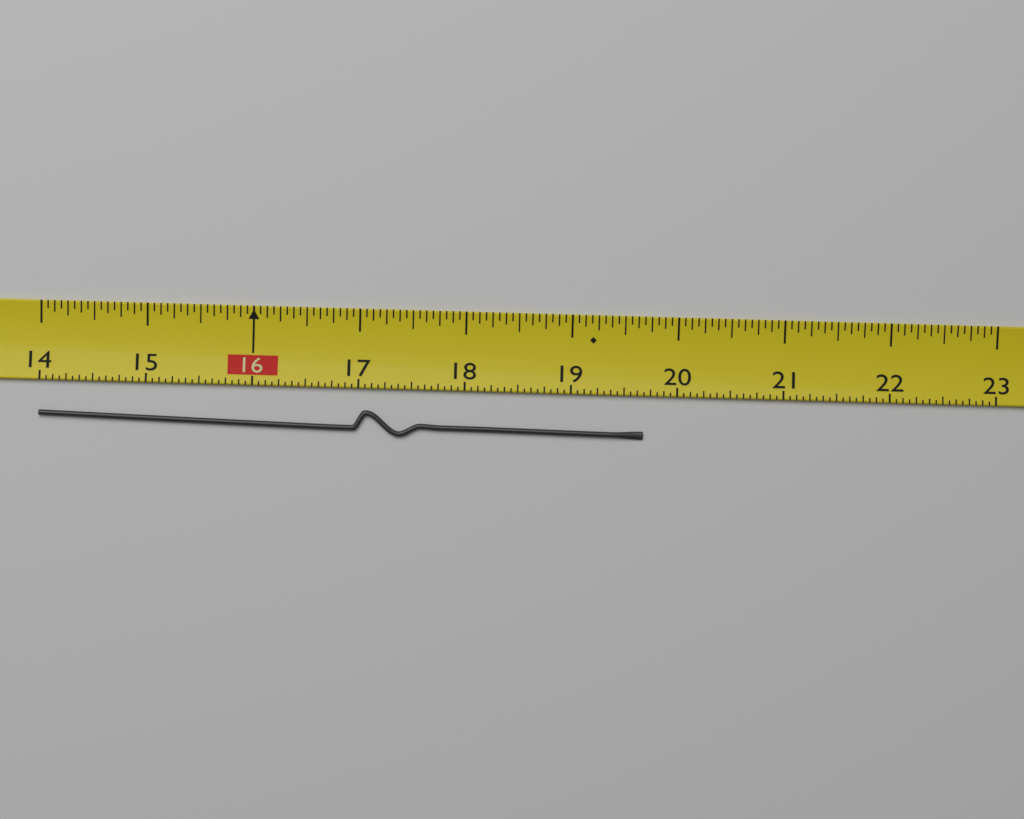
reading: 19.6875 (no unit)
